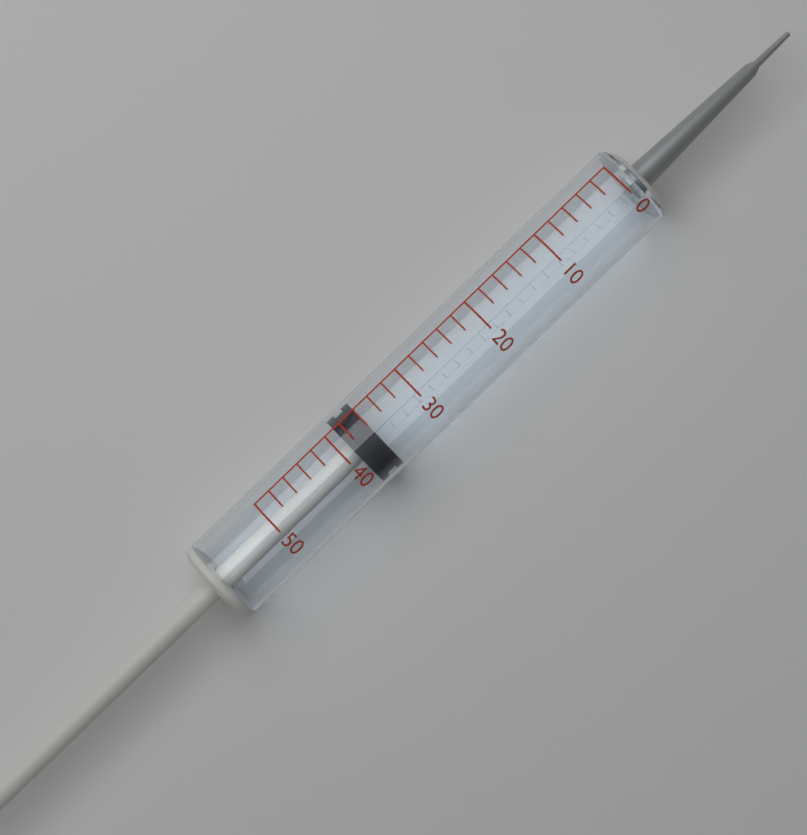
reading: 36 (no unit)
